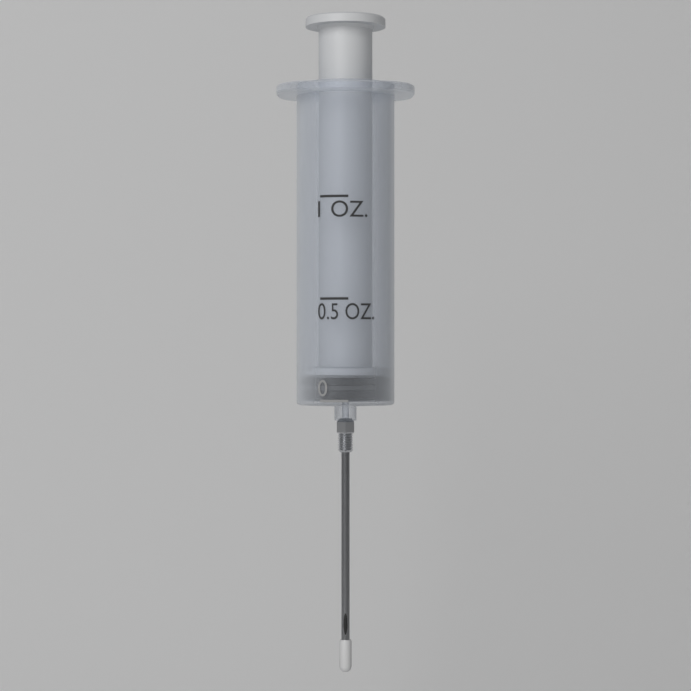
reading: 0.0 oz
